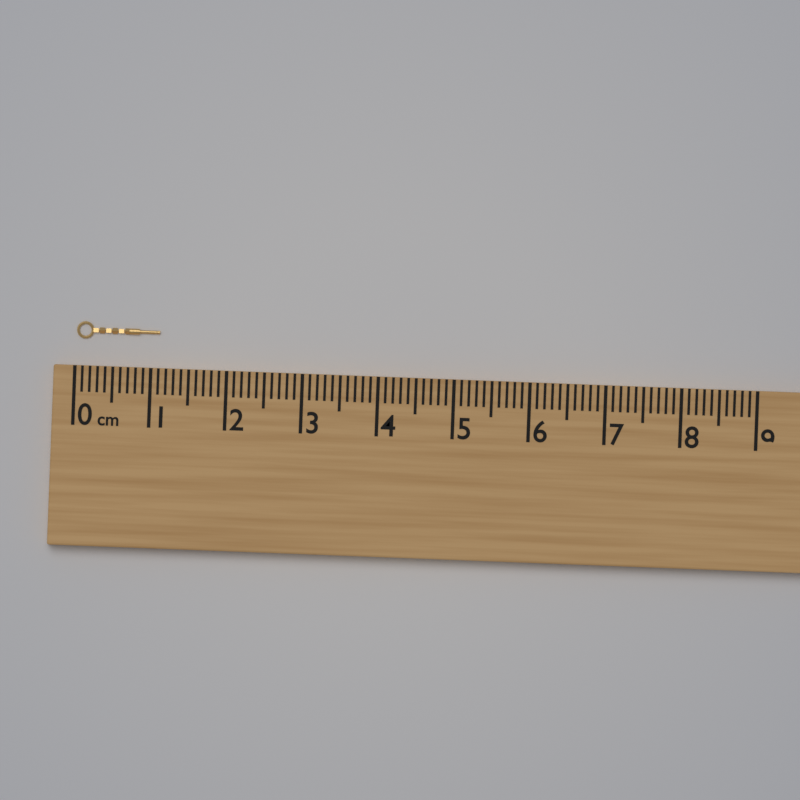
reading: 1.1 cm
